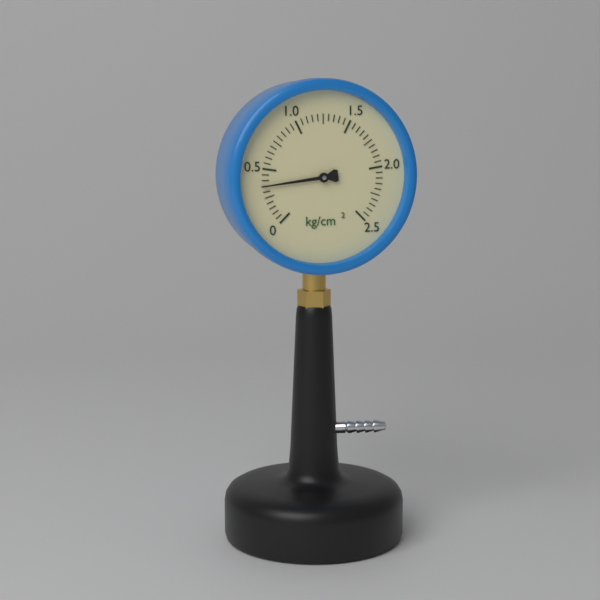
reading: 0.35 kg/cm²
